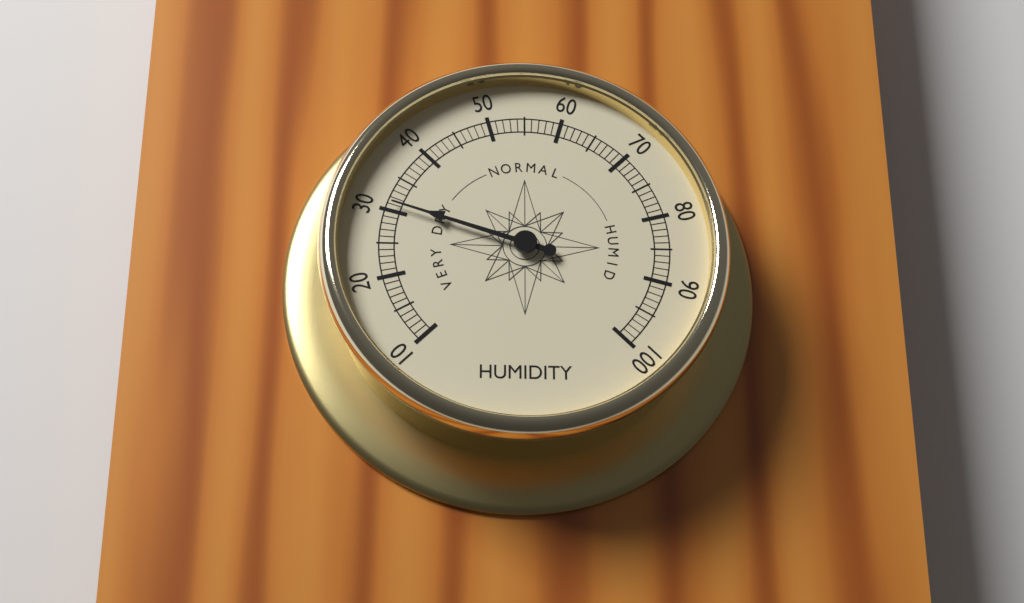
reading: 31 (no unit)
